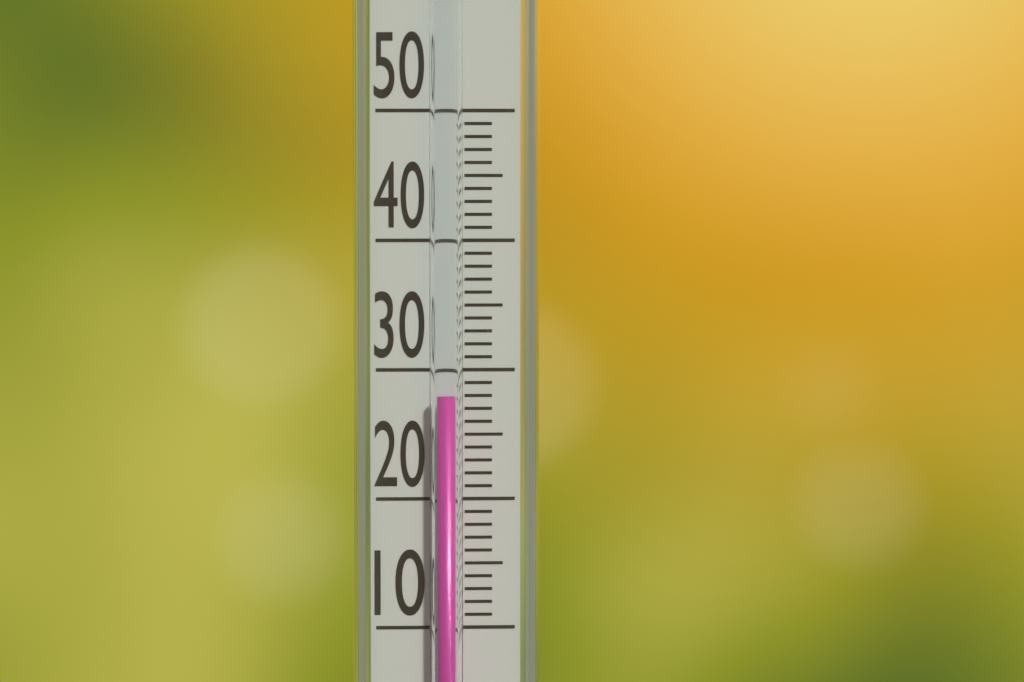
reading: 28 (no unit)
